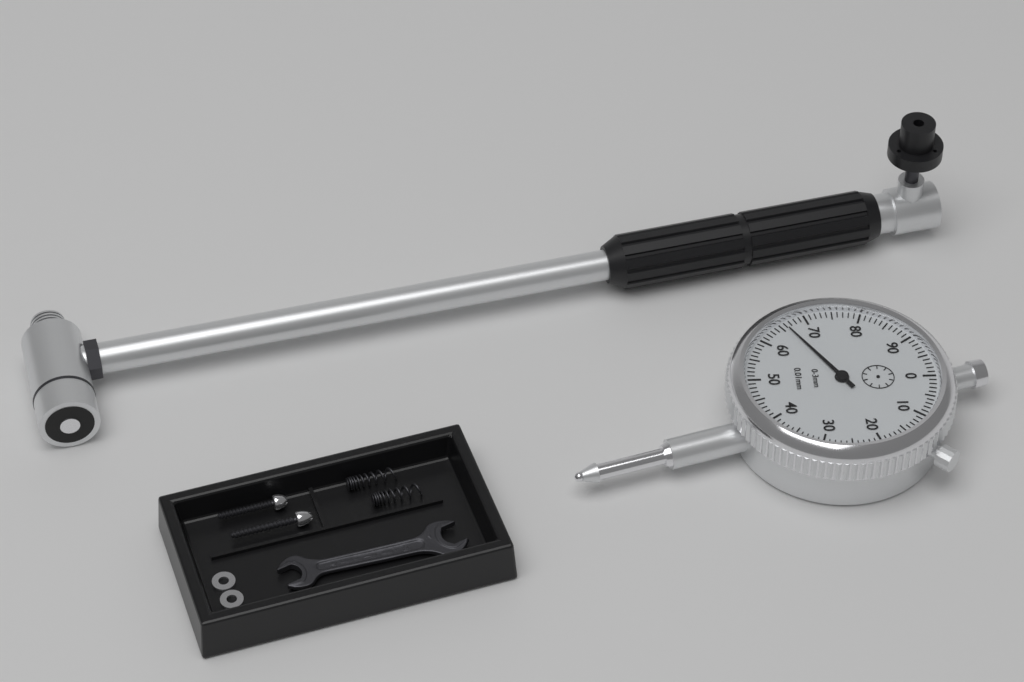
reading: 0.66 mm
